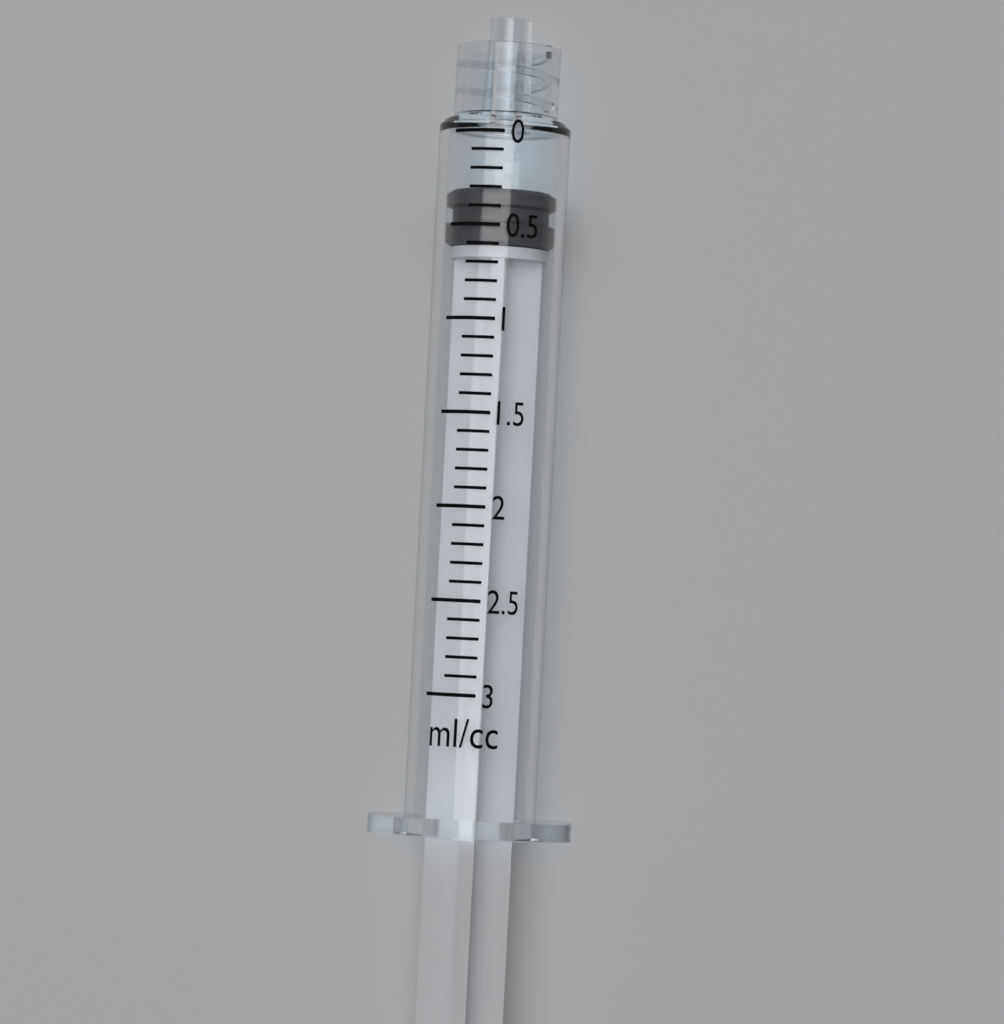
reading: 0.3 ml
